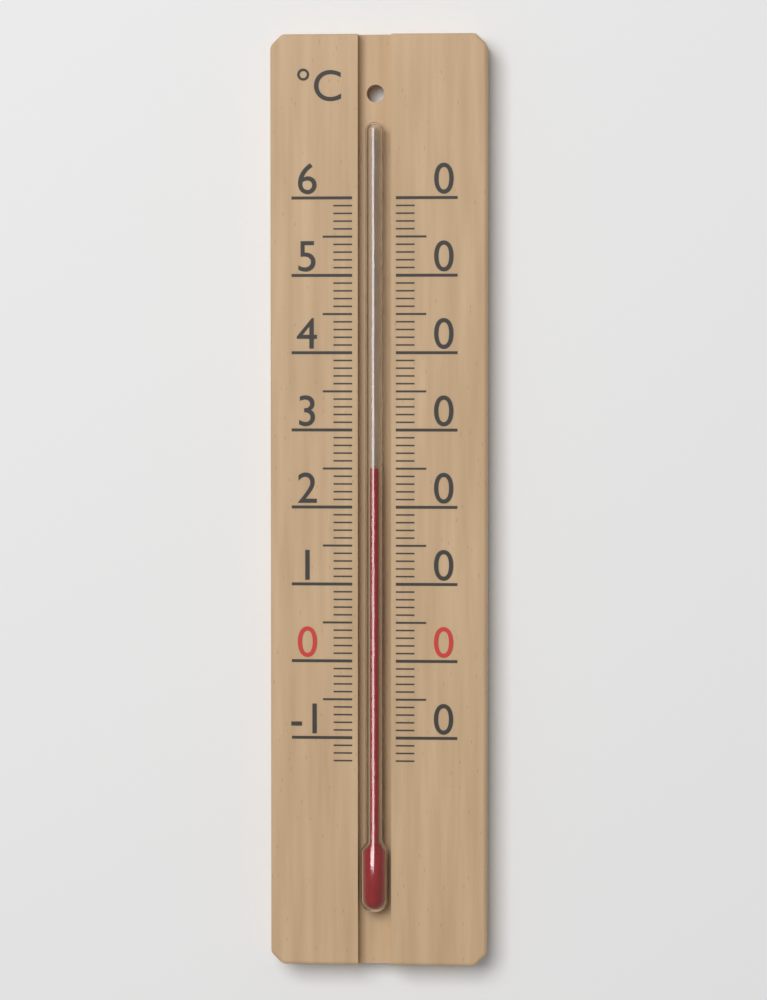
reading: 25 °C
